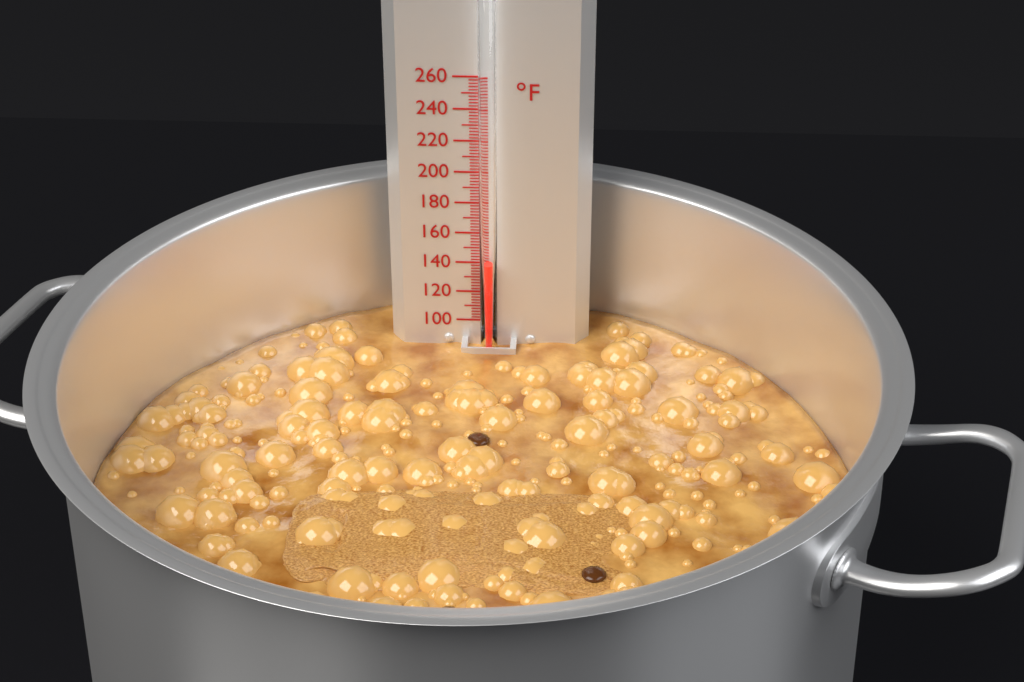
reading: 142 °F
